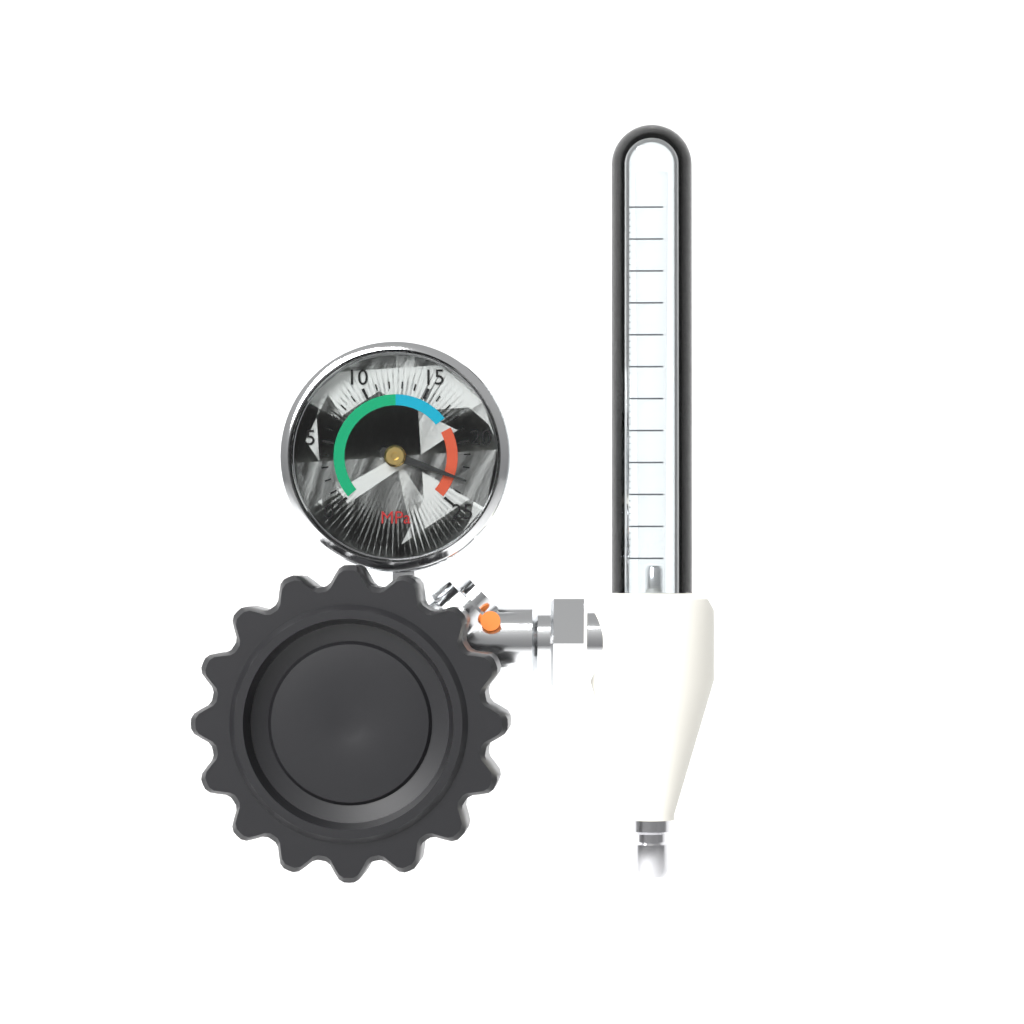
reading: 23 MPa
